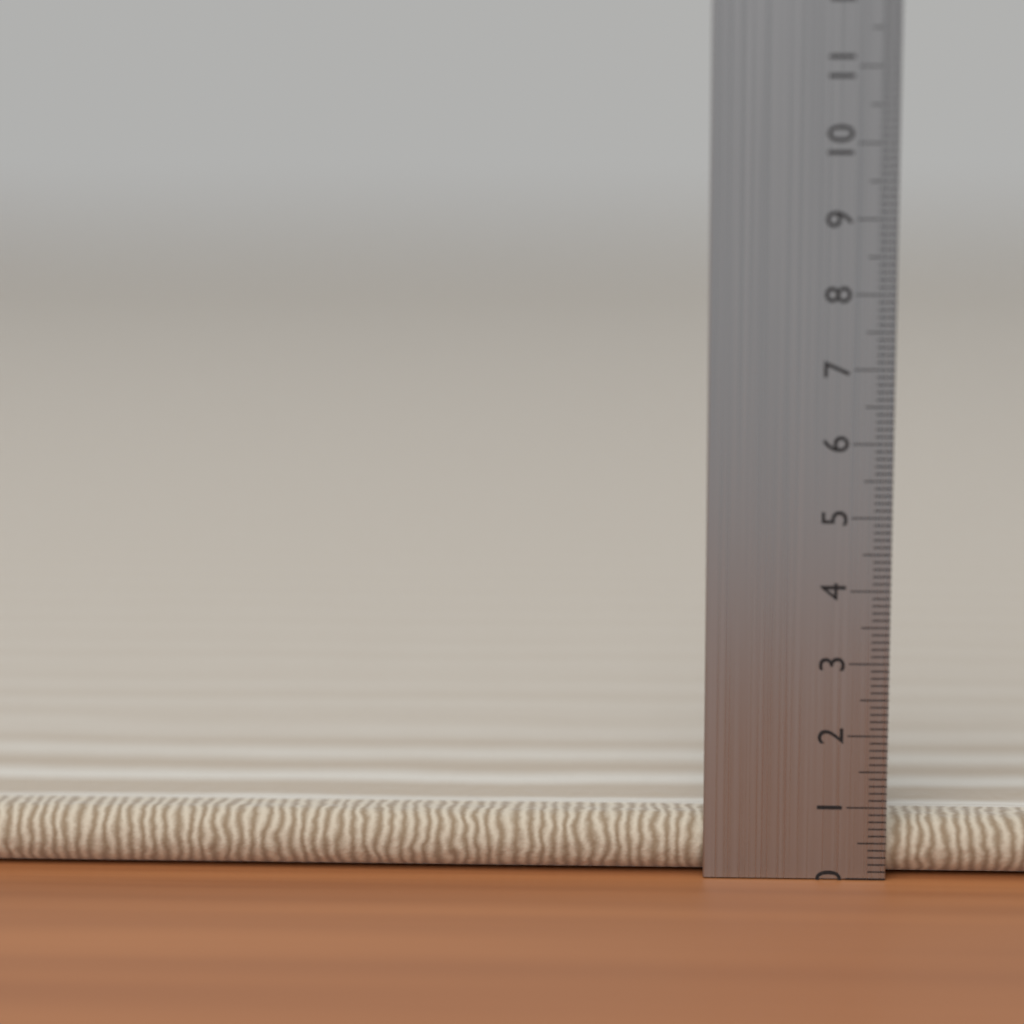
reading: 0.8 cm
